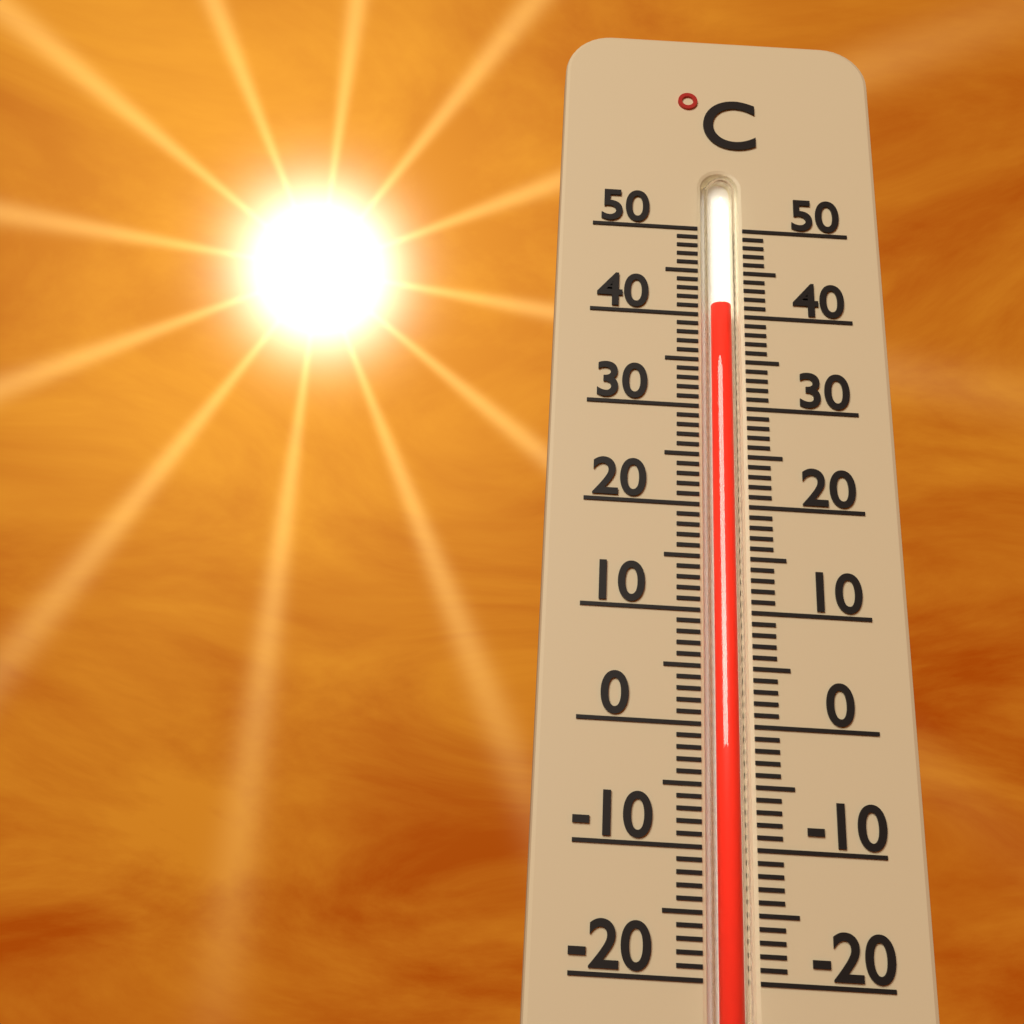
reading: 41 °C
